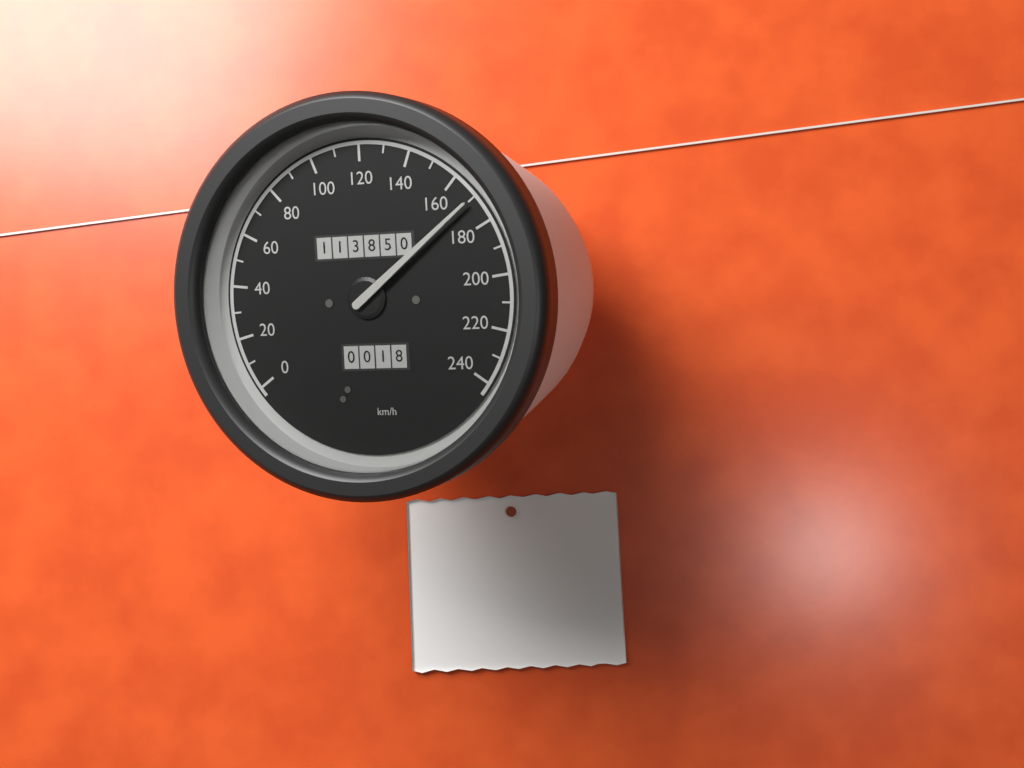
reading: 170 km/h
